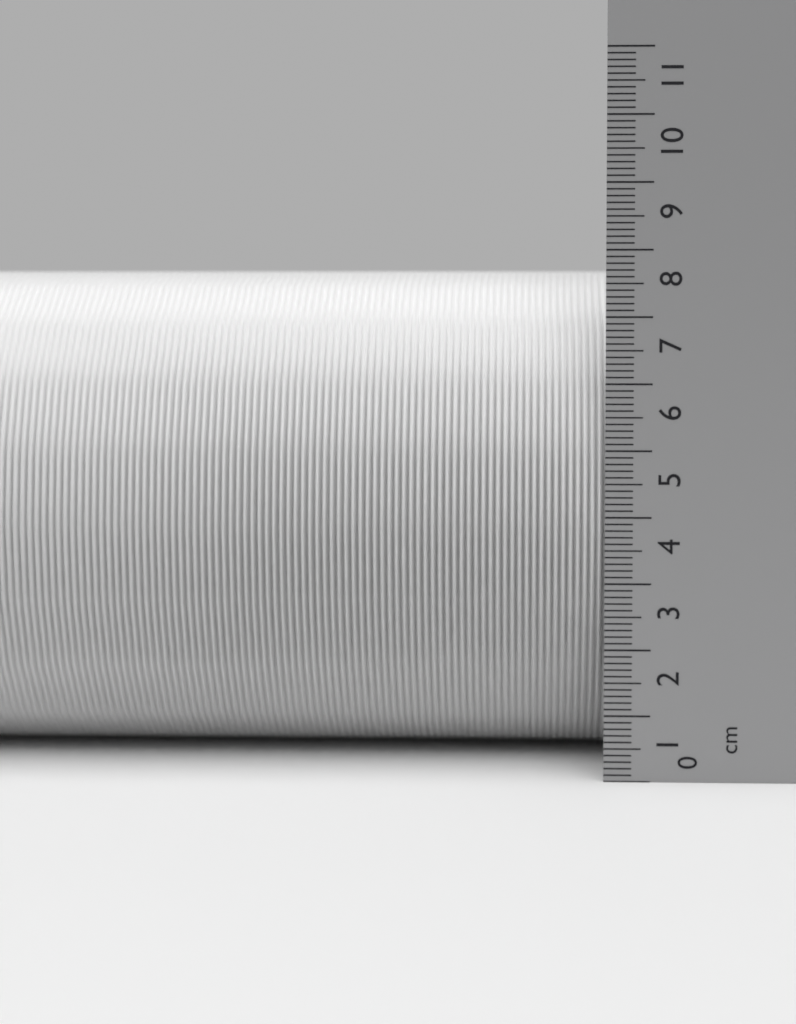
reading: 7.7 cm
